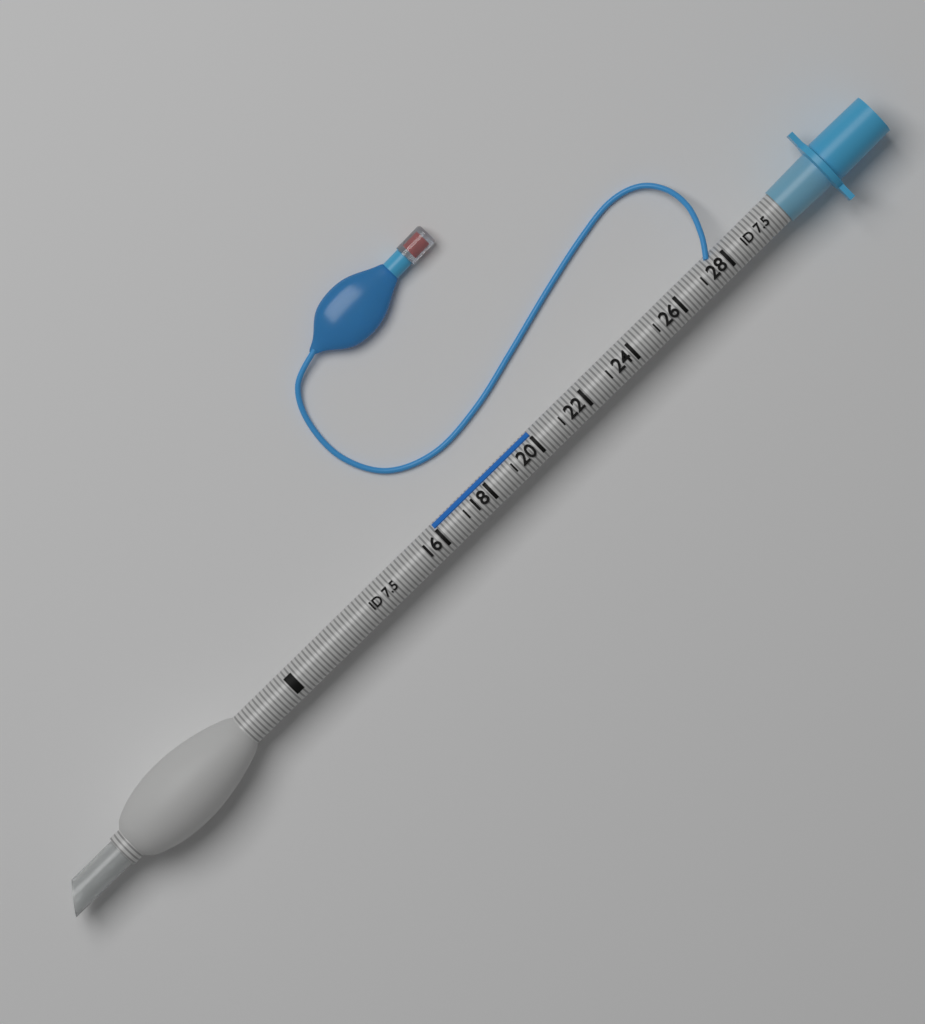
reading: 20 (no unit)
